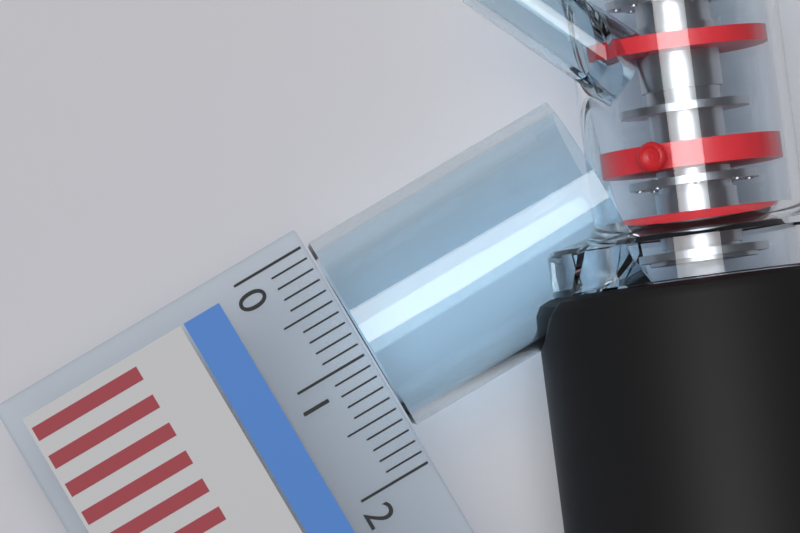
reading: 1.7 (no unit)
